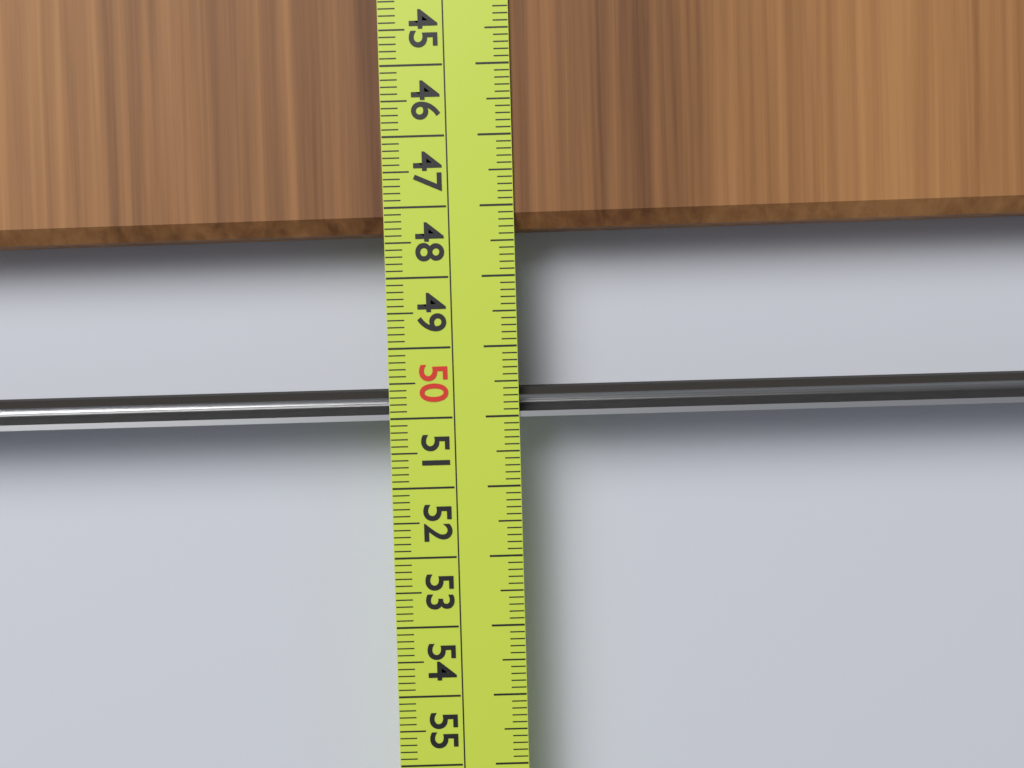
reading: 47.4 cm
